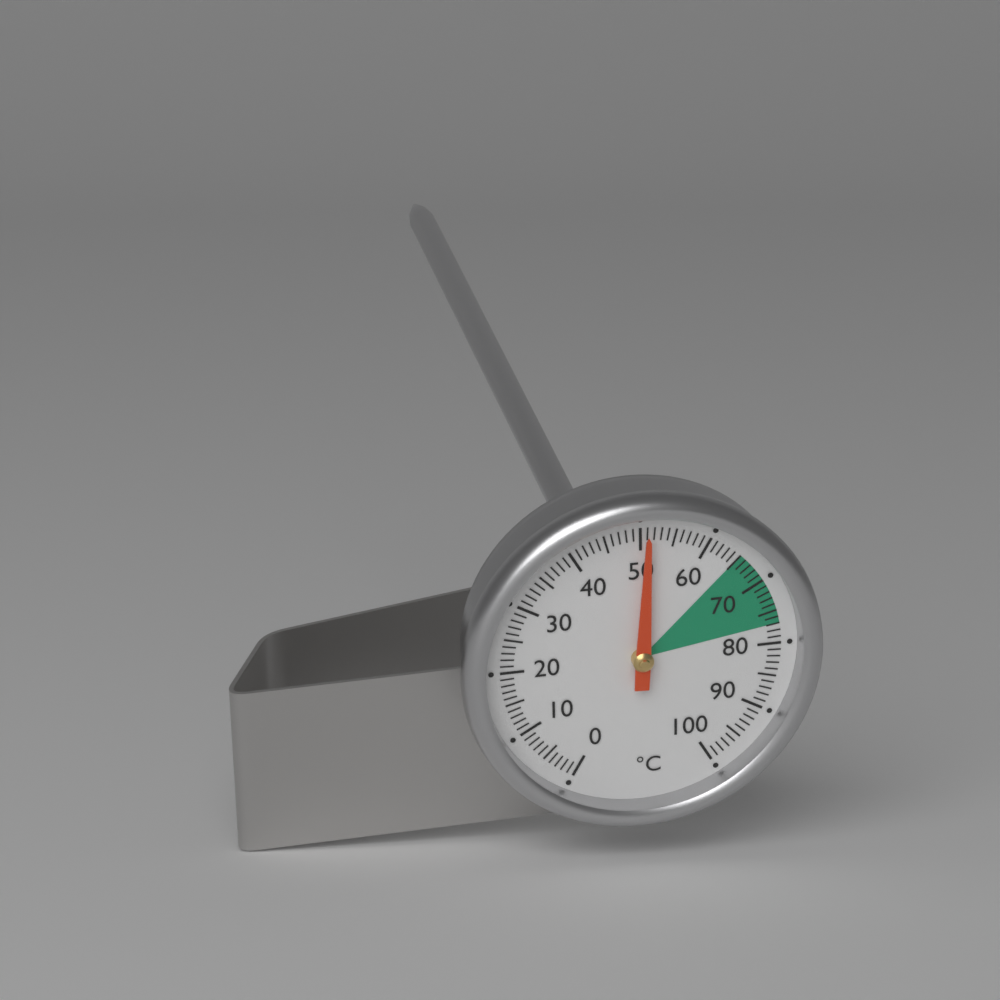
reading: 51 °C
